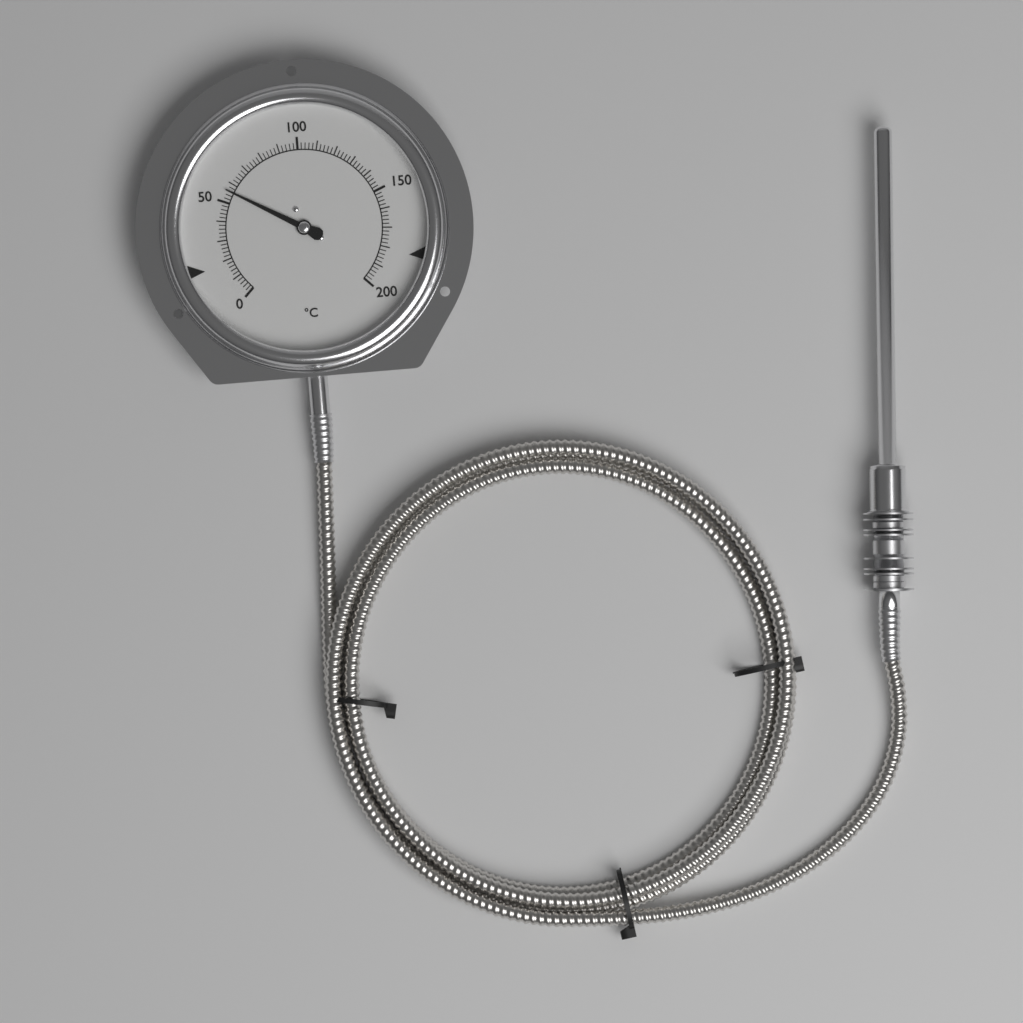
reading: 56 °C
